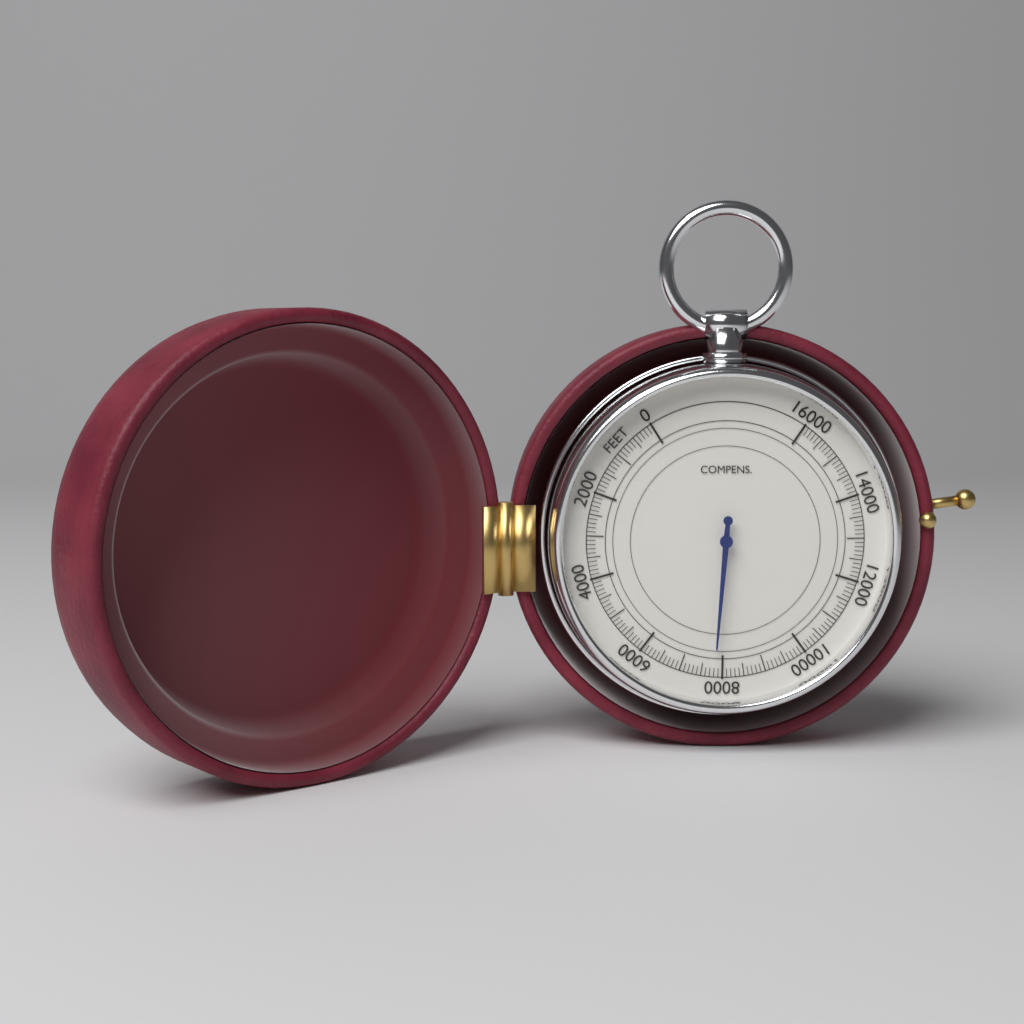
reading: 7800 feet
